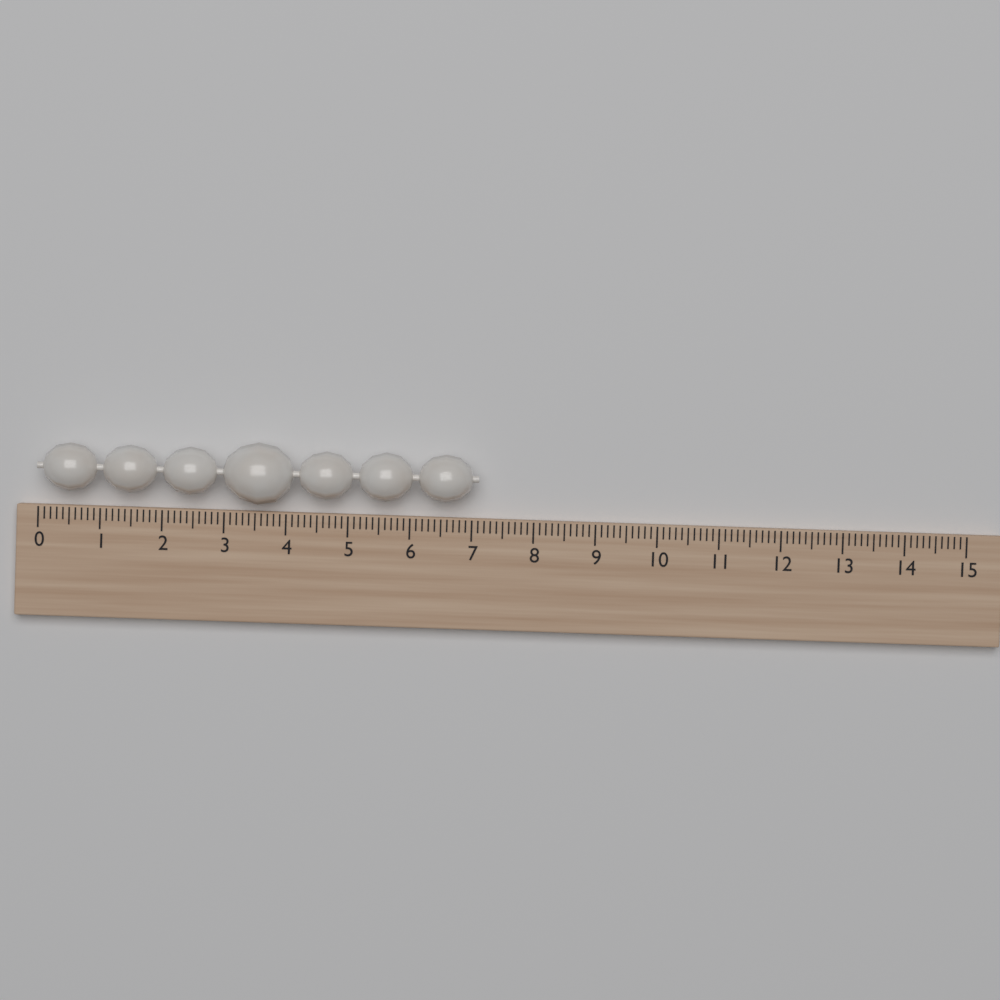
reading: 7.1 (no unit)
